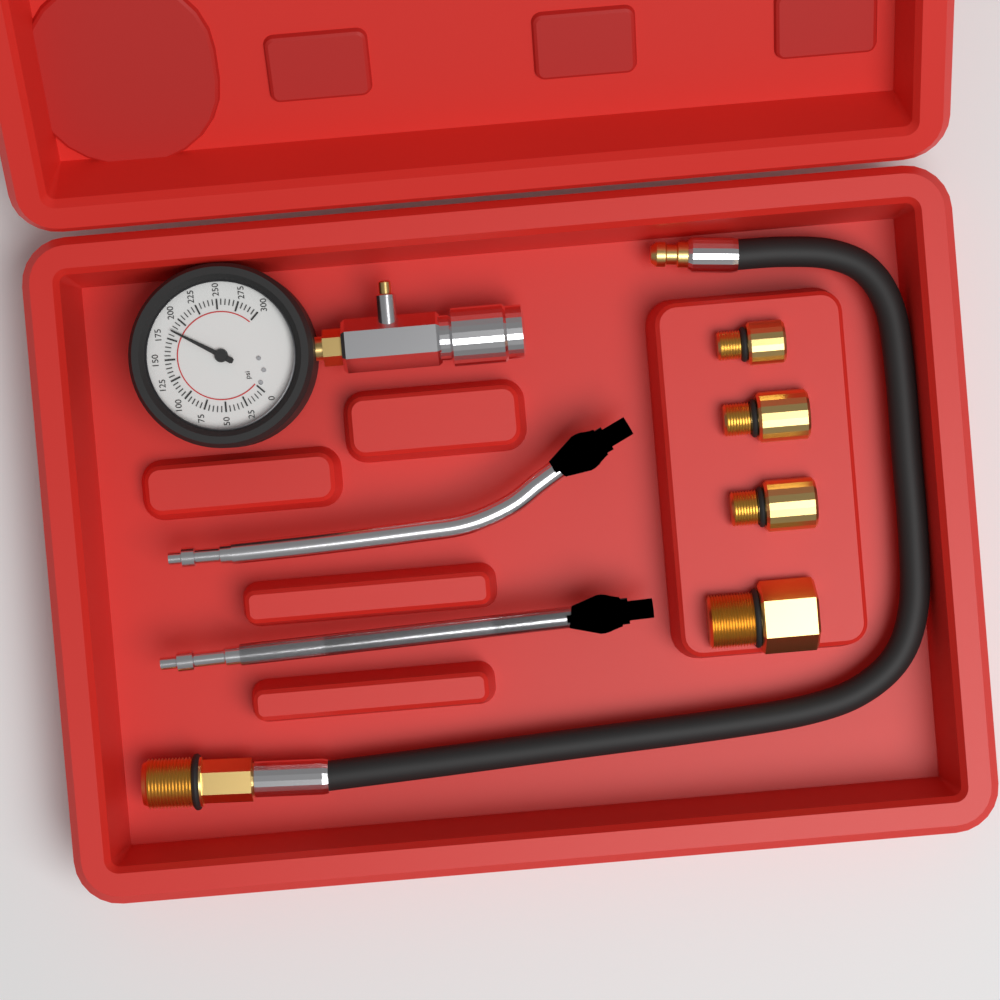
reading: 185 psi
